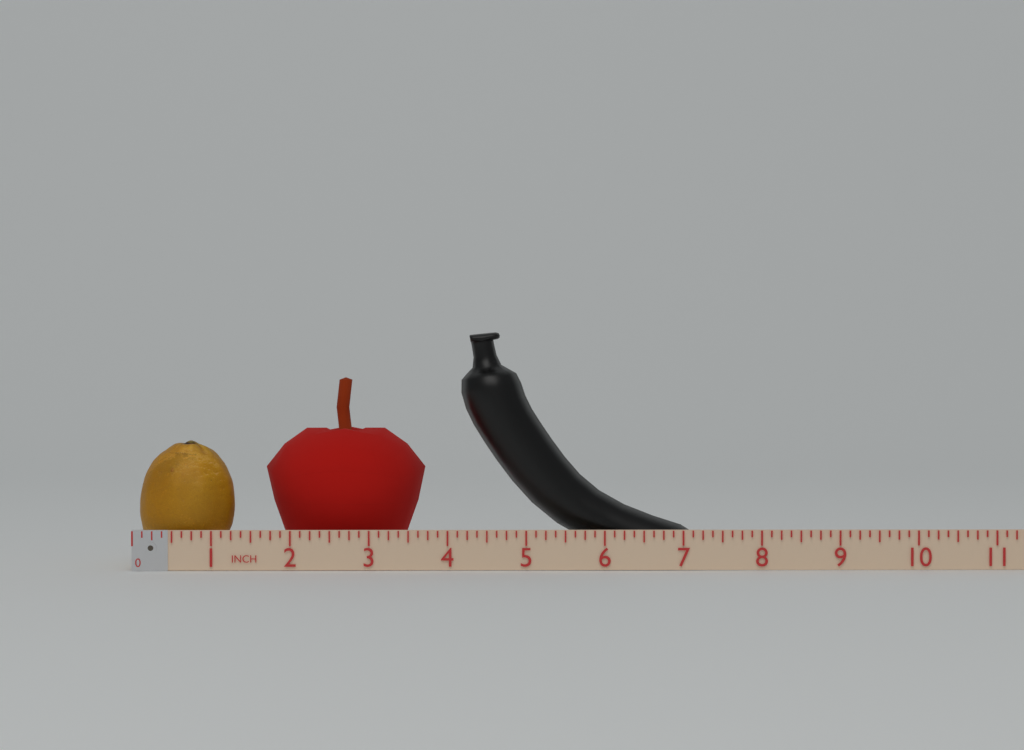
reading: 7.250 in
